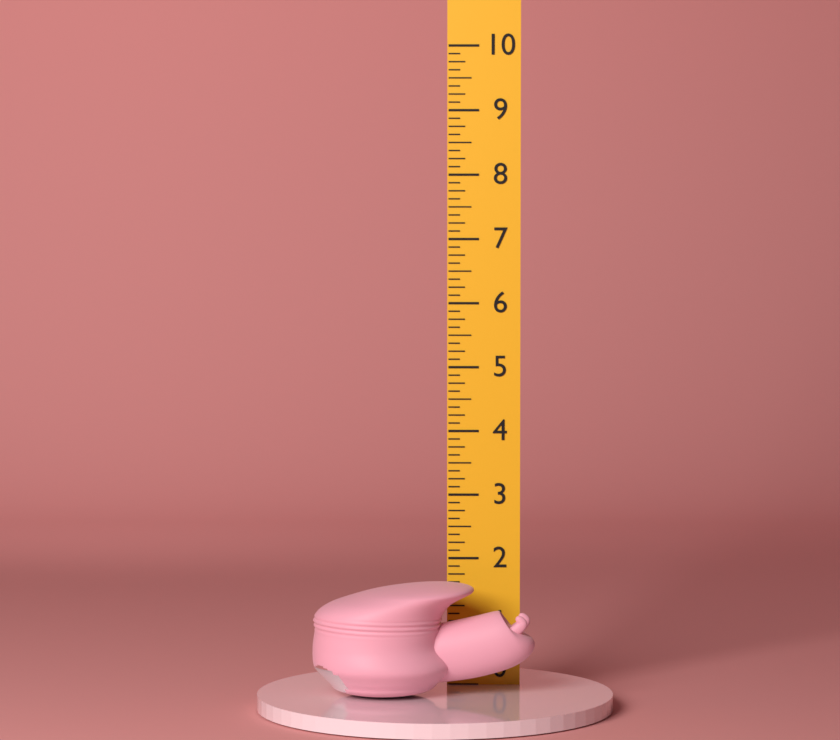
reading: 1.750 in
